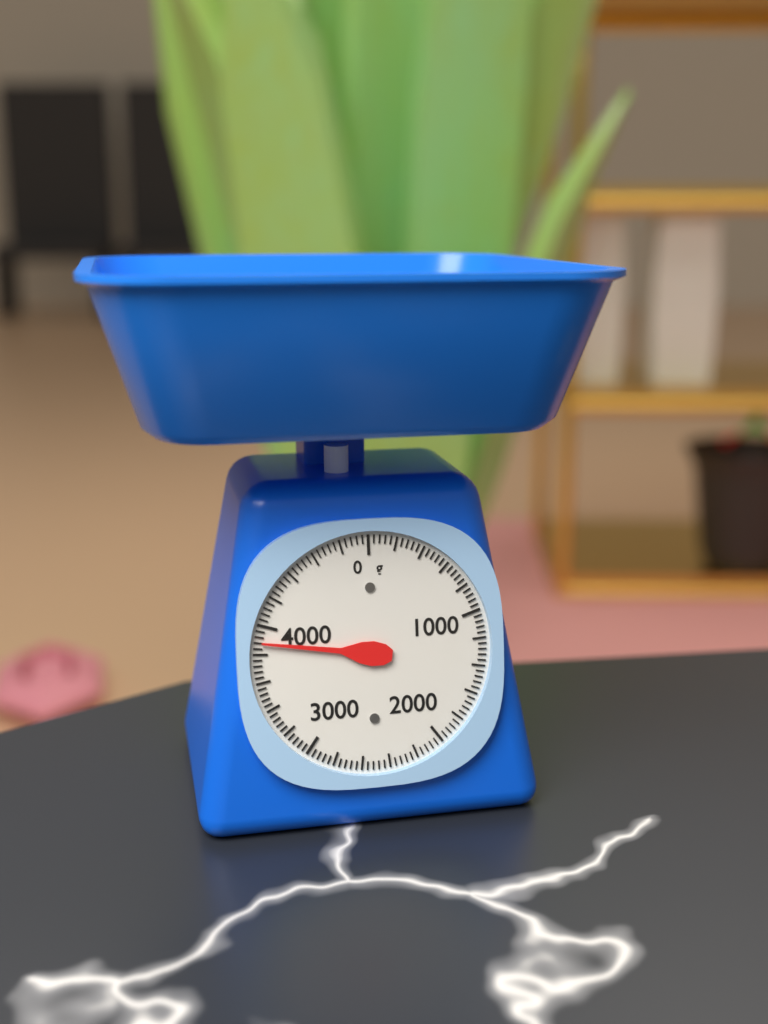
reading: 3880 g
